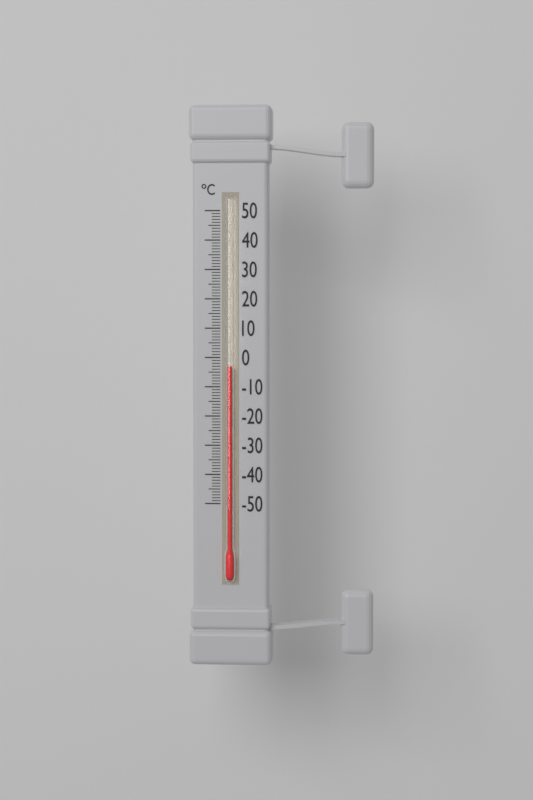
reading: -3 °C
